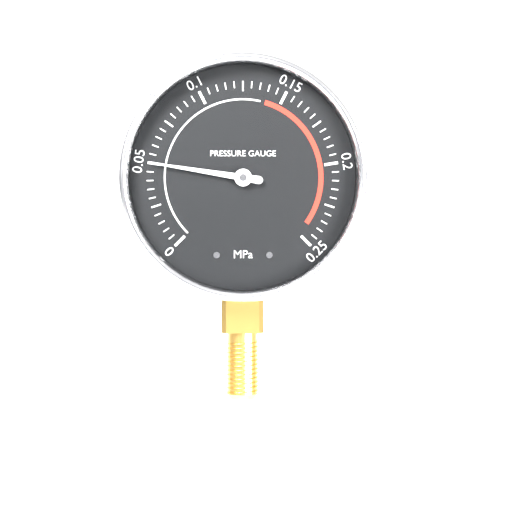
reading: 0.050 MPa
